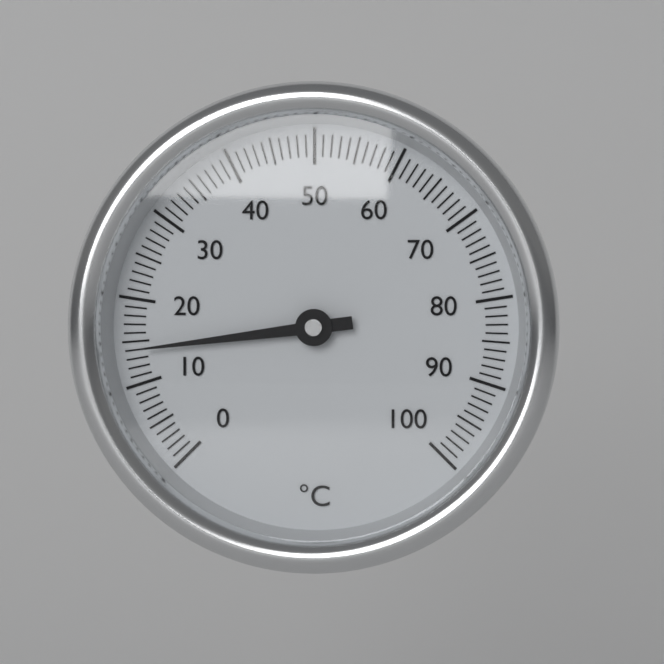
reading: 14 °C
